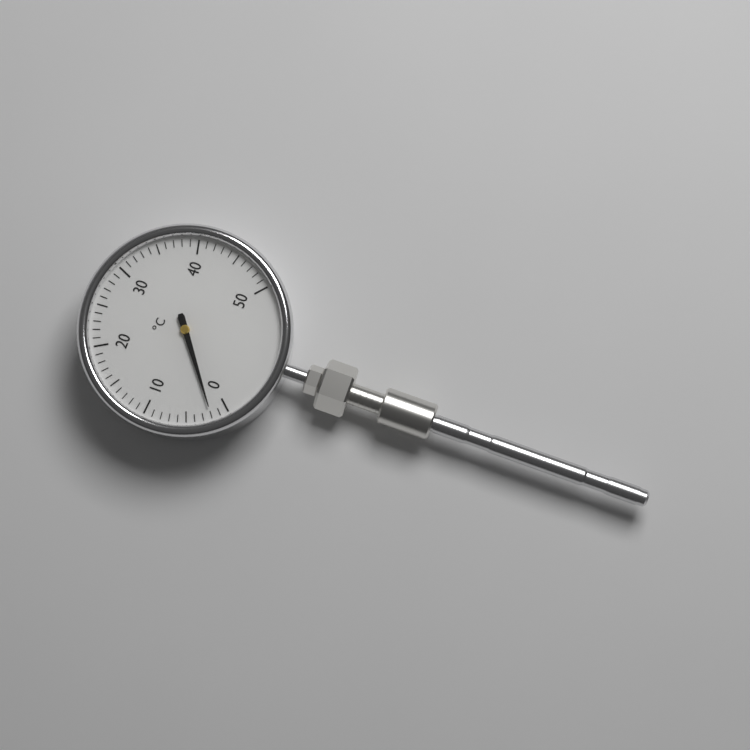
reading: 2 °C
